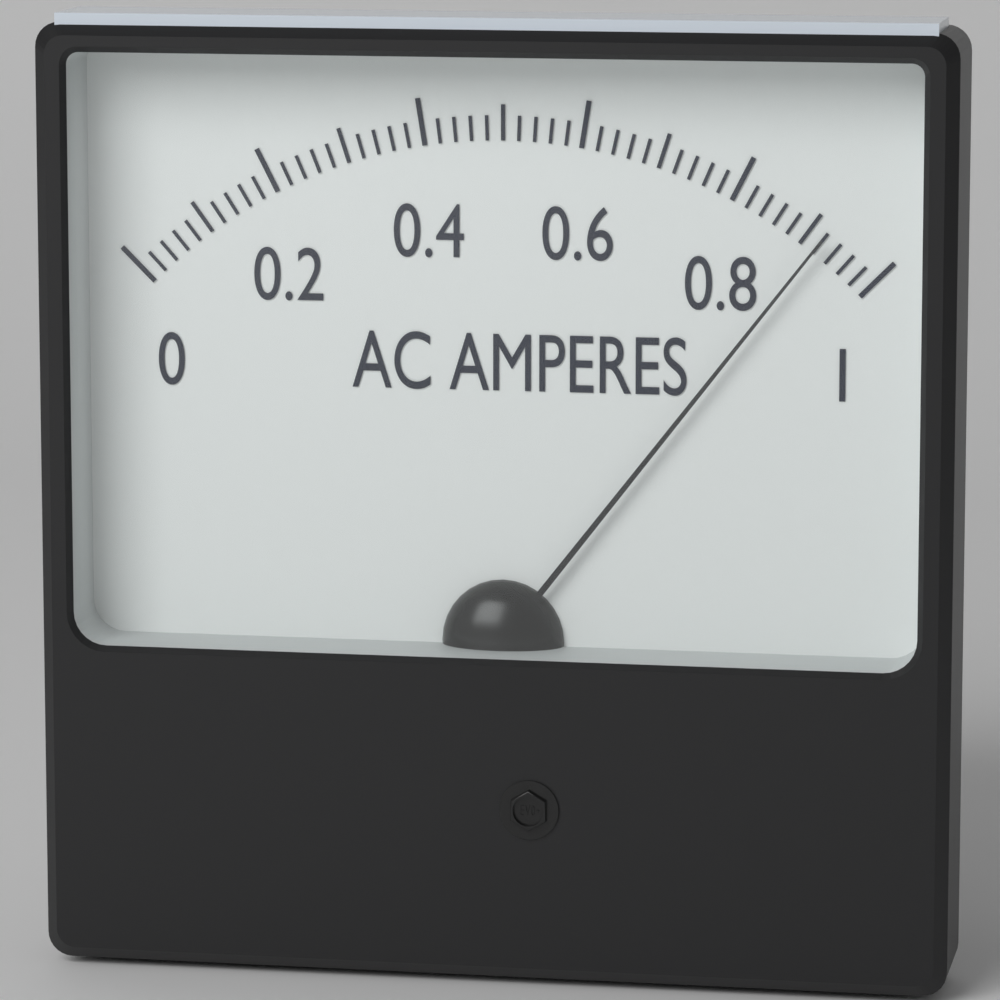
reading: 0.92 A
